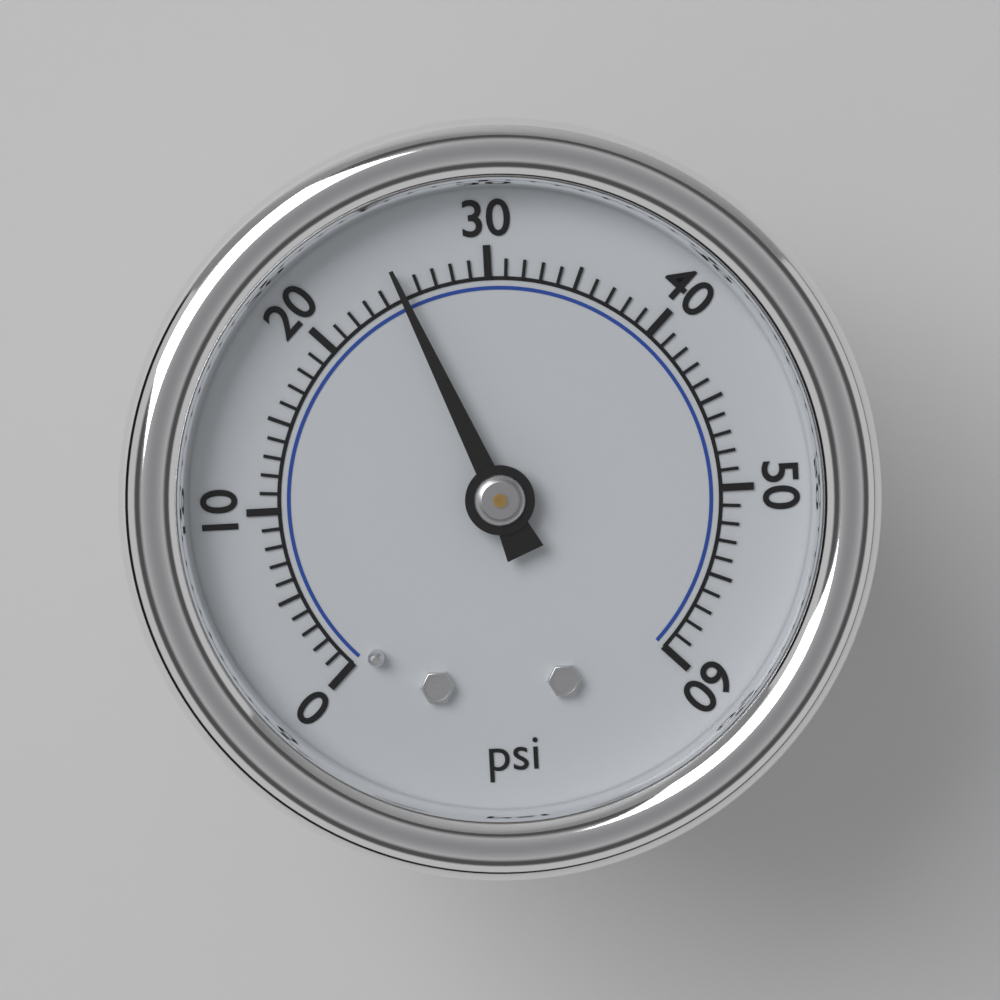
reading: 25 psi
